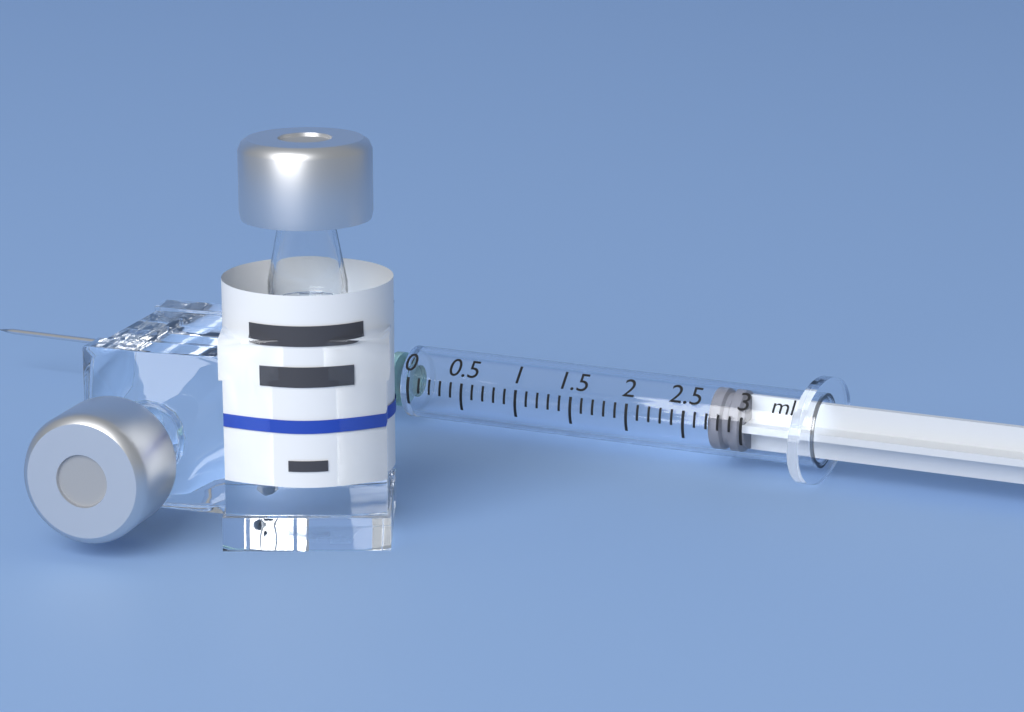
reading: 2.7 ml
